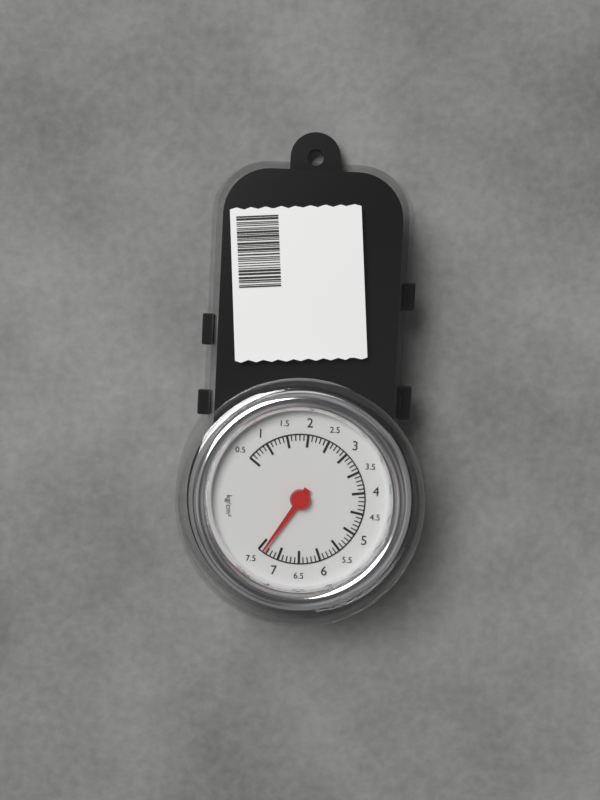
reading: 7.4 kg/cm²
